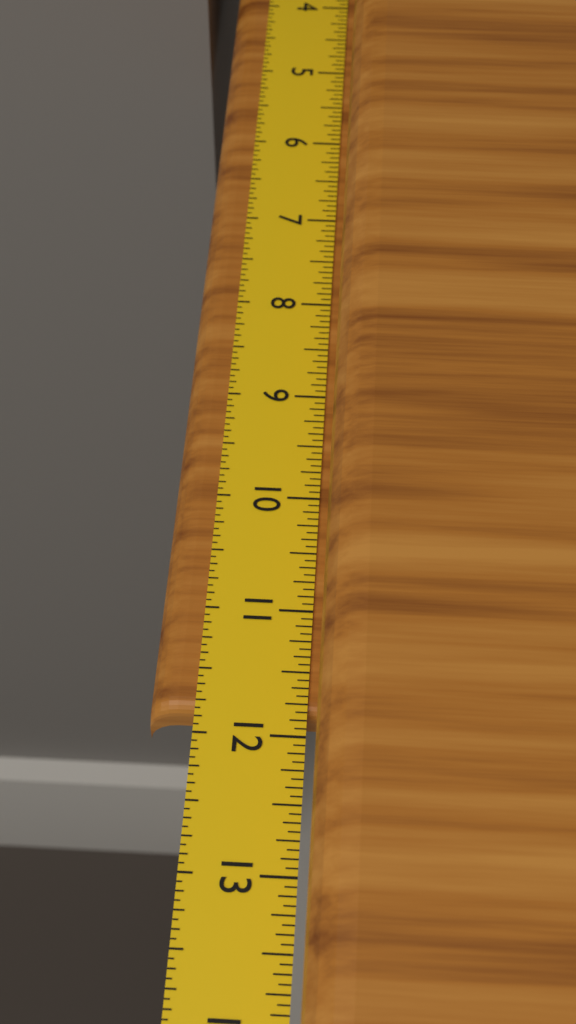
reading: 11.8125 in
